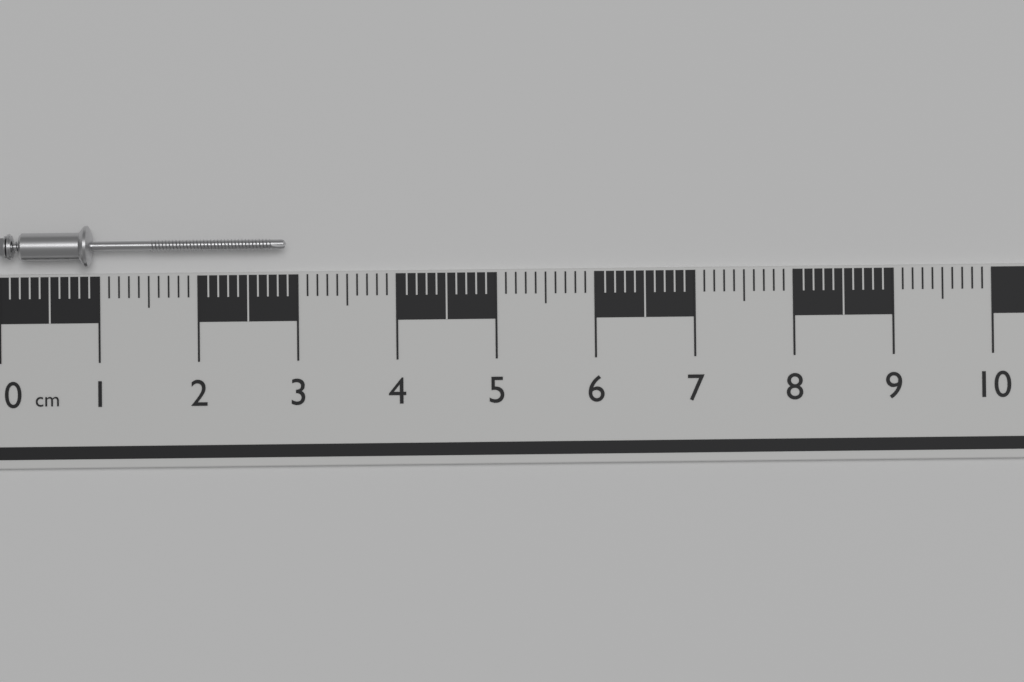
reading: 2.9 cm
